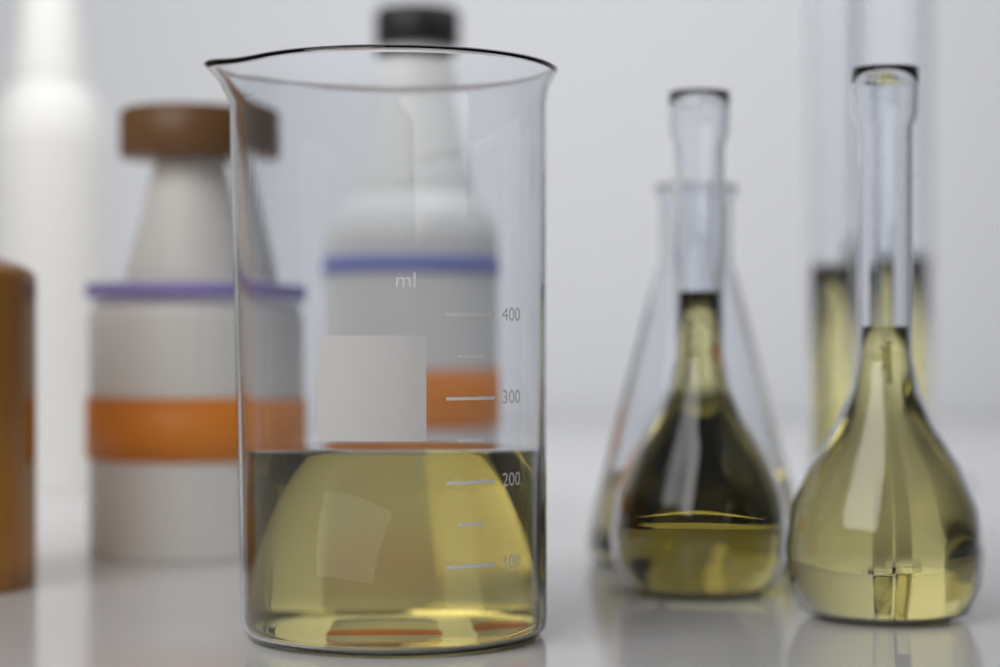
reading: 230 ml
